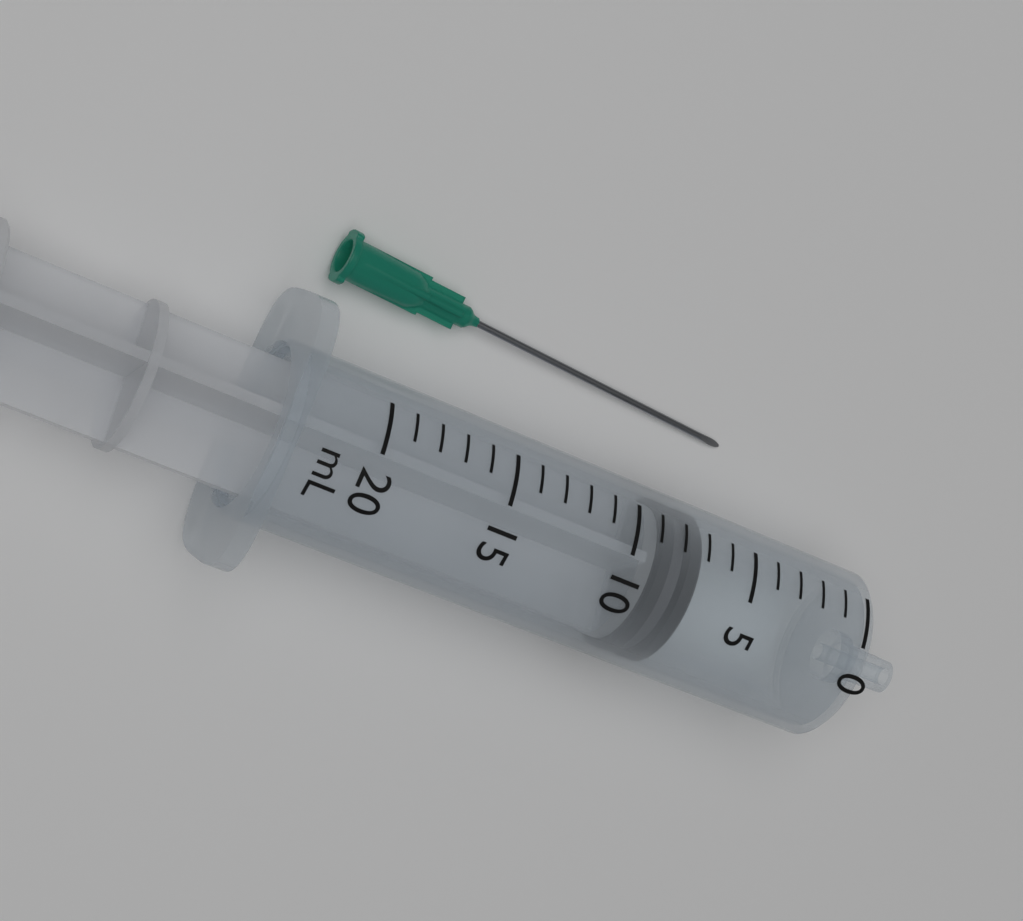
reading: 7 mL
